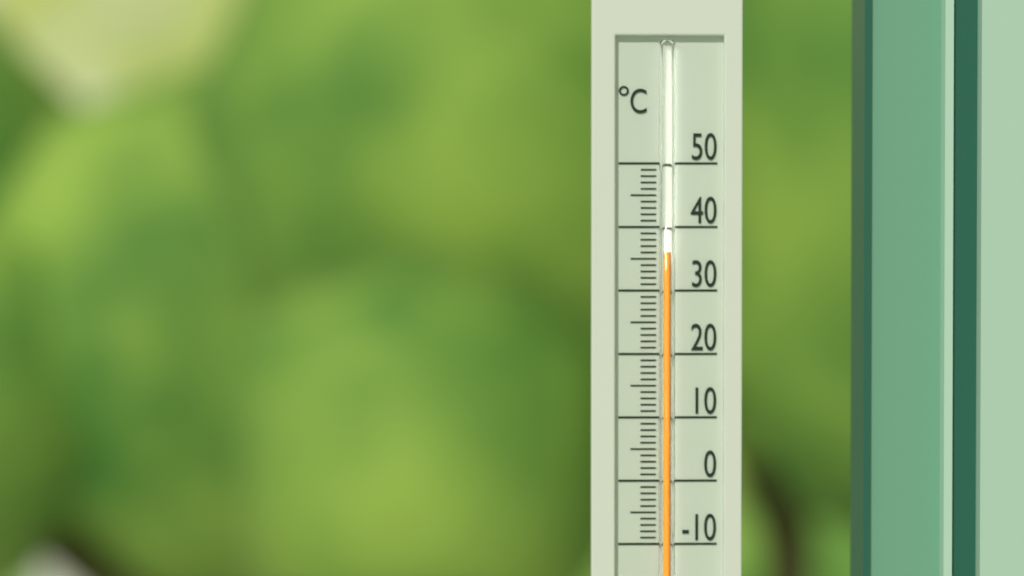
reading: 36 °C
